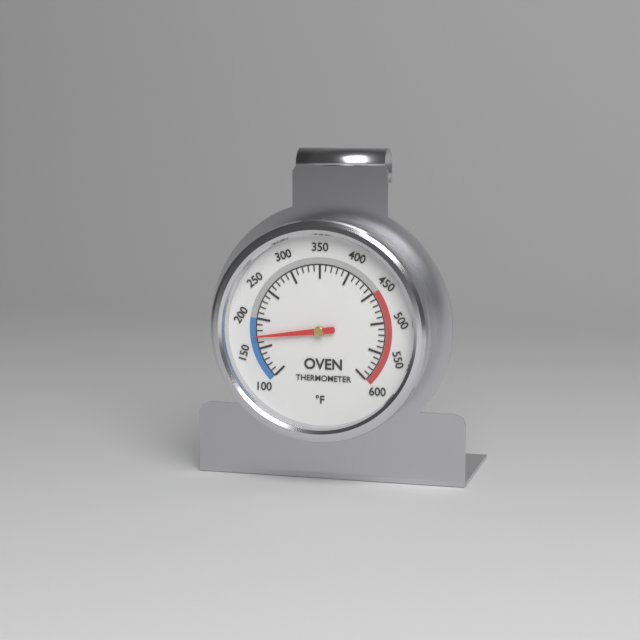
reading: 170 °F
